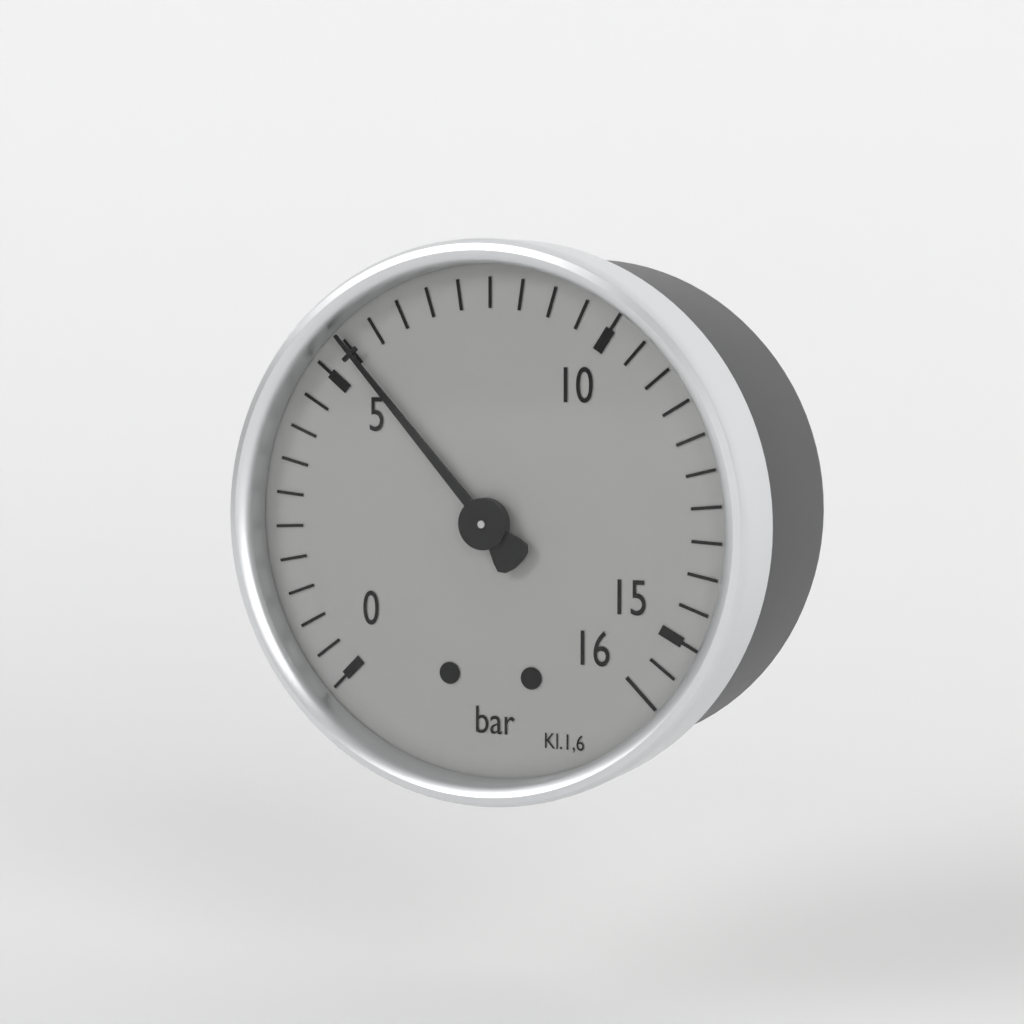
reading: 5.5 bar
